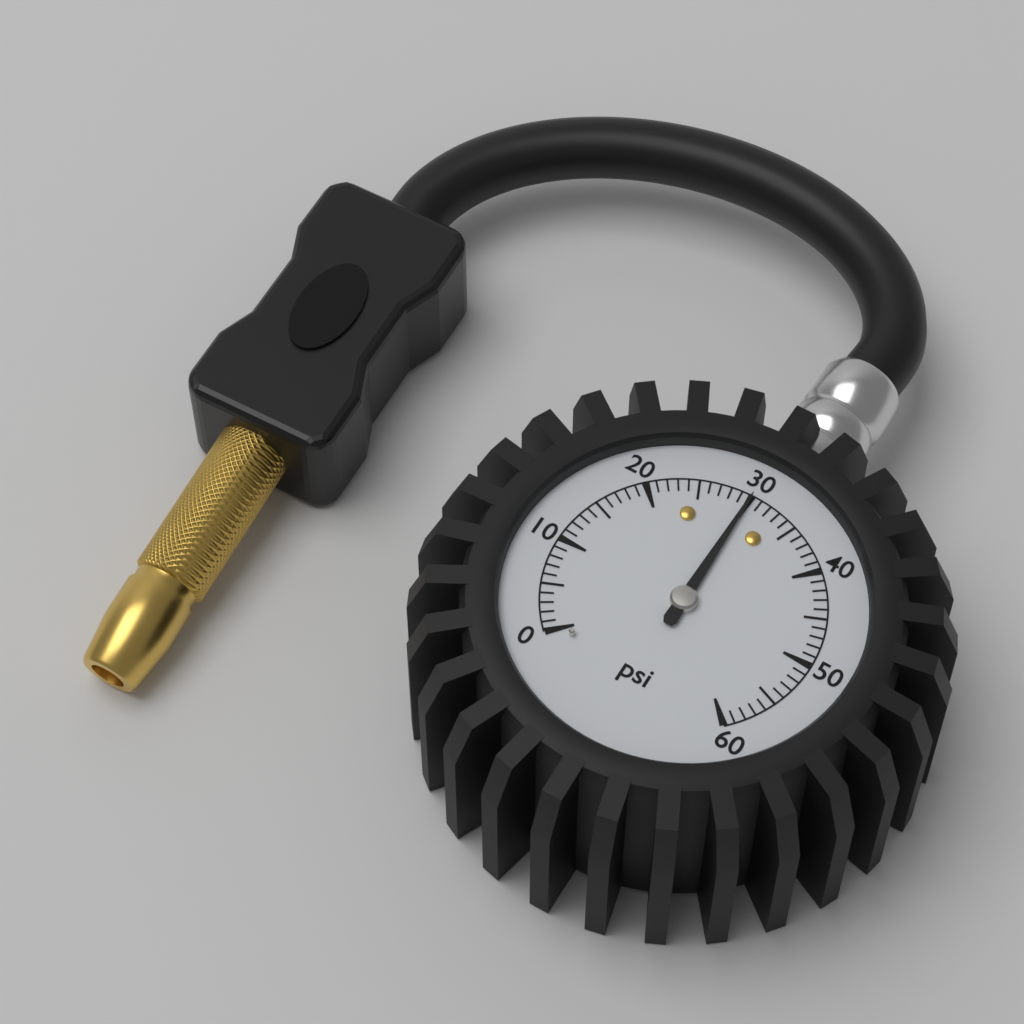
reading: 30 psi
